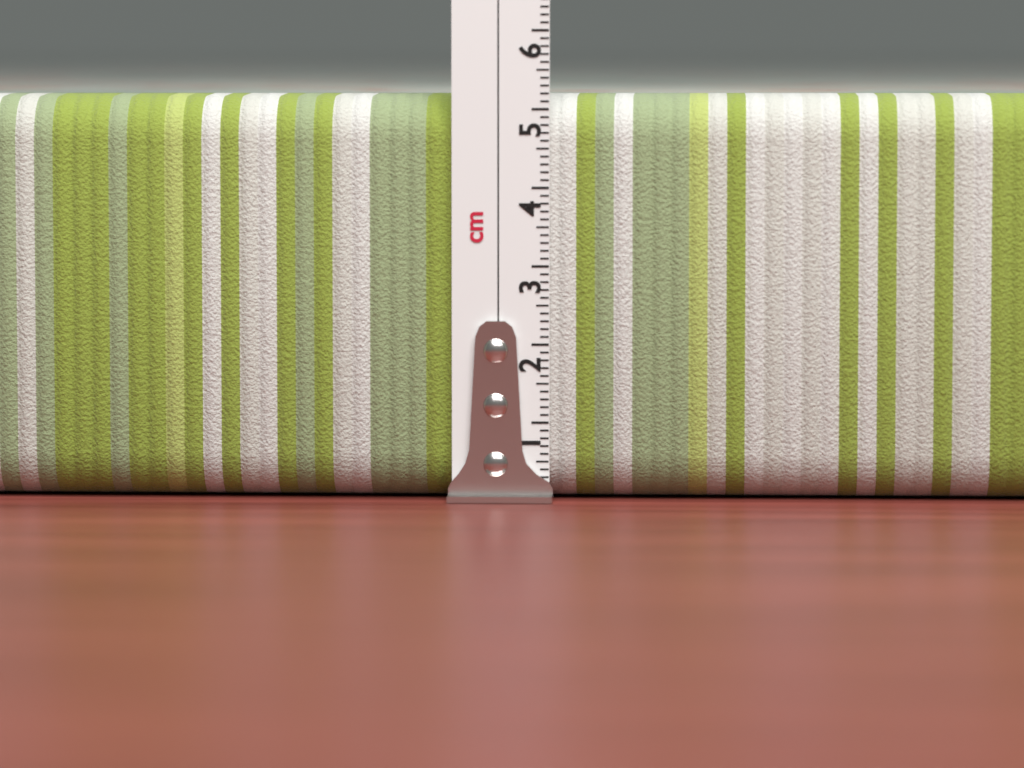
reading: 5.2 cm
